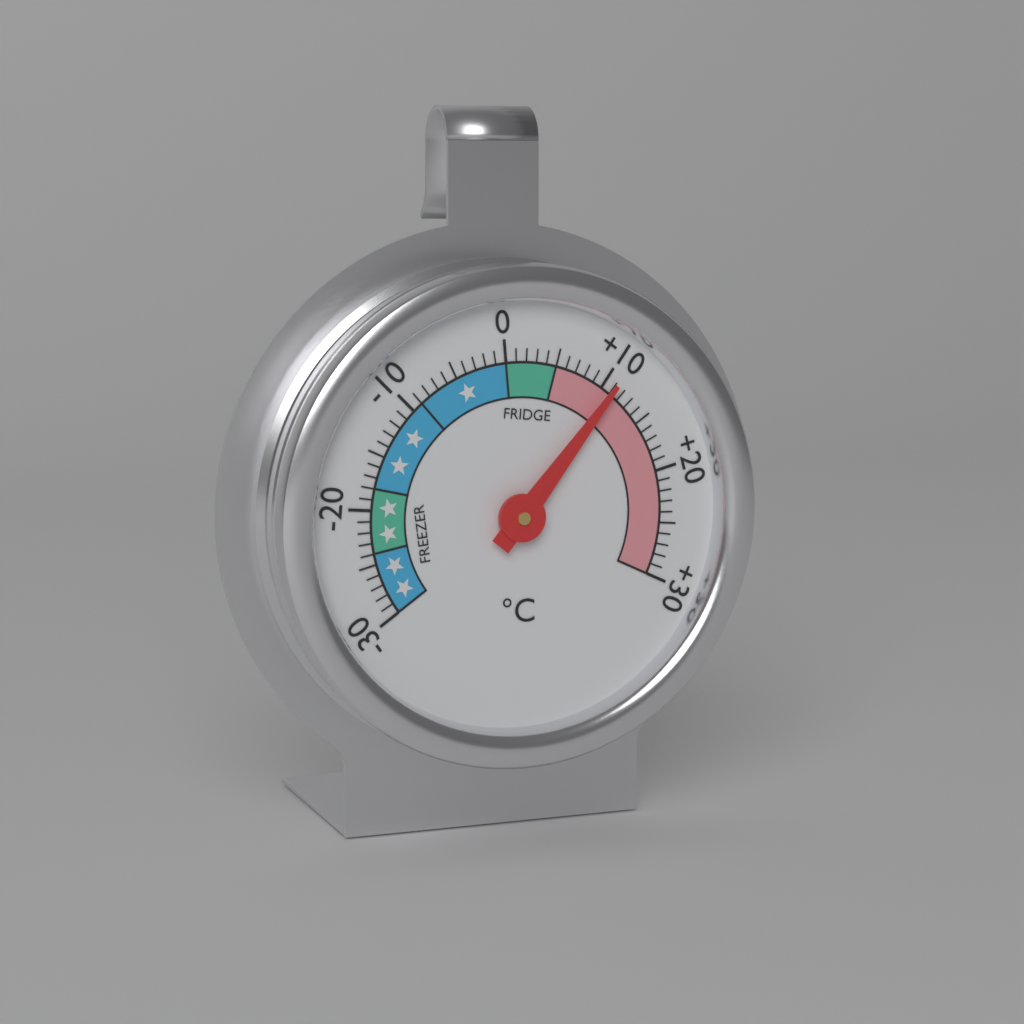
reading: 11 °C
